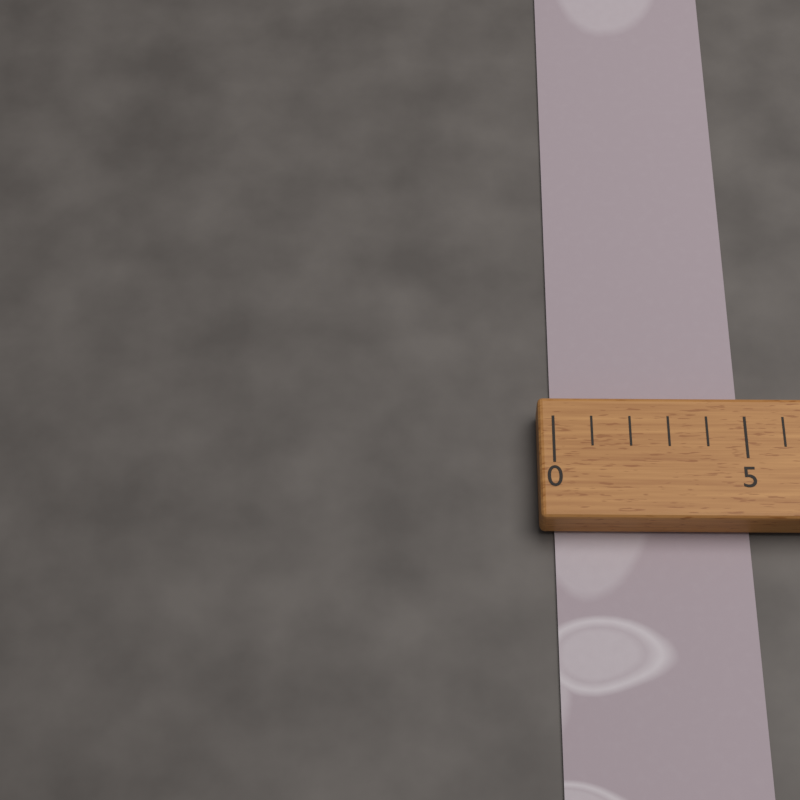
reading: 5 (no unit)
